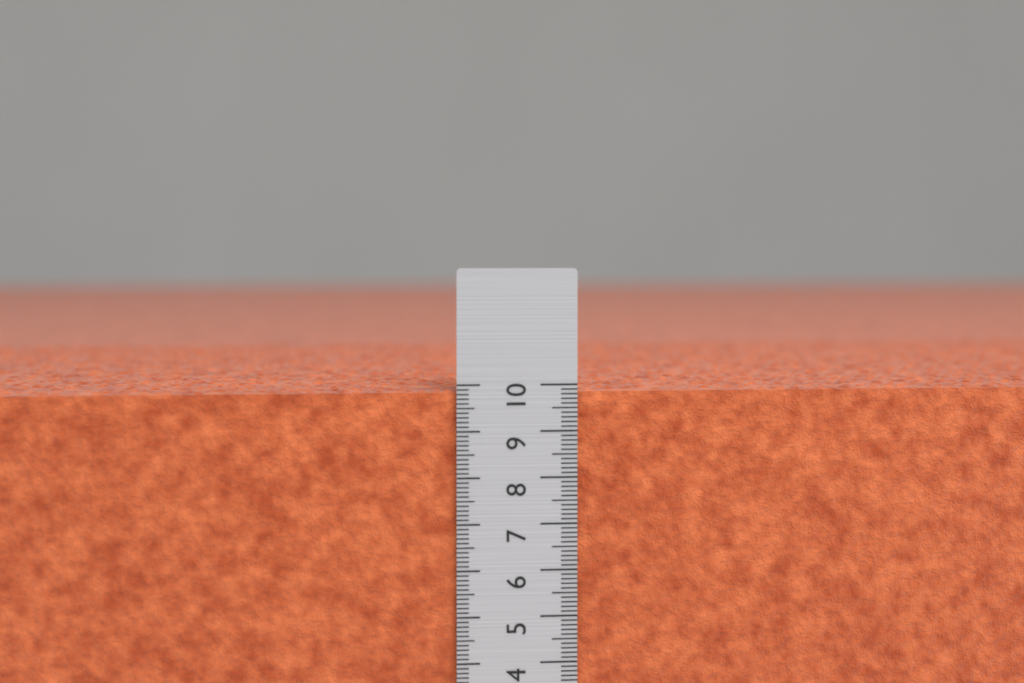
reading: 9.9 cm
